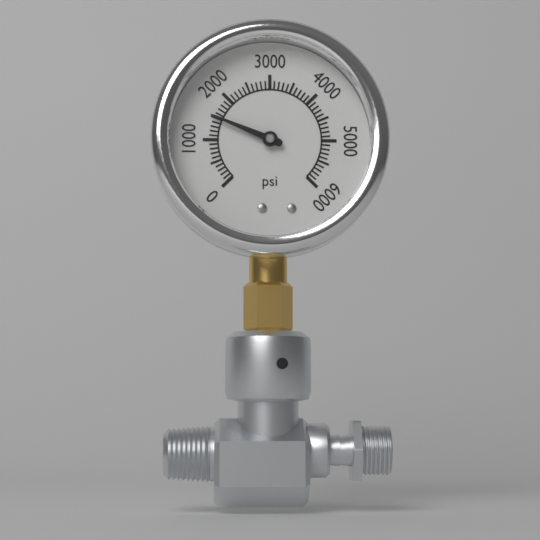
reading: 1500 psi
